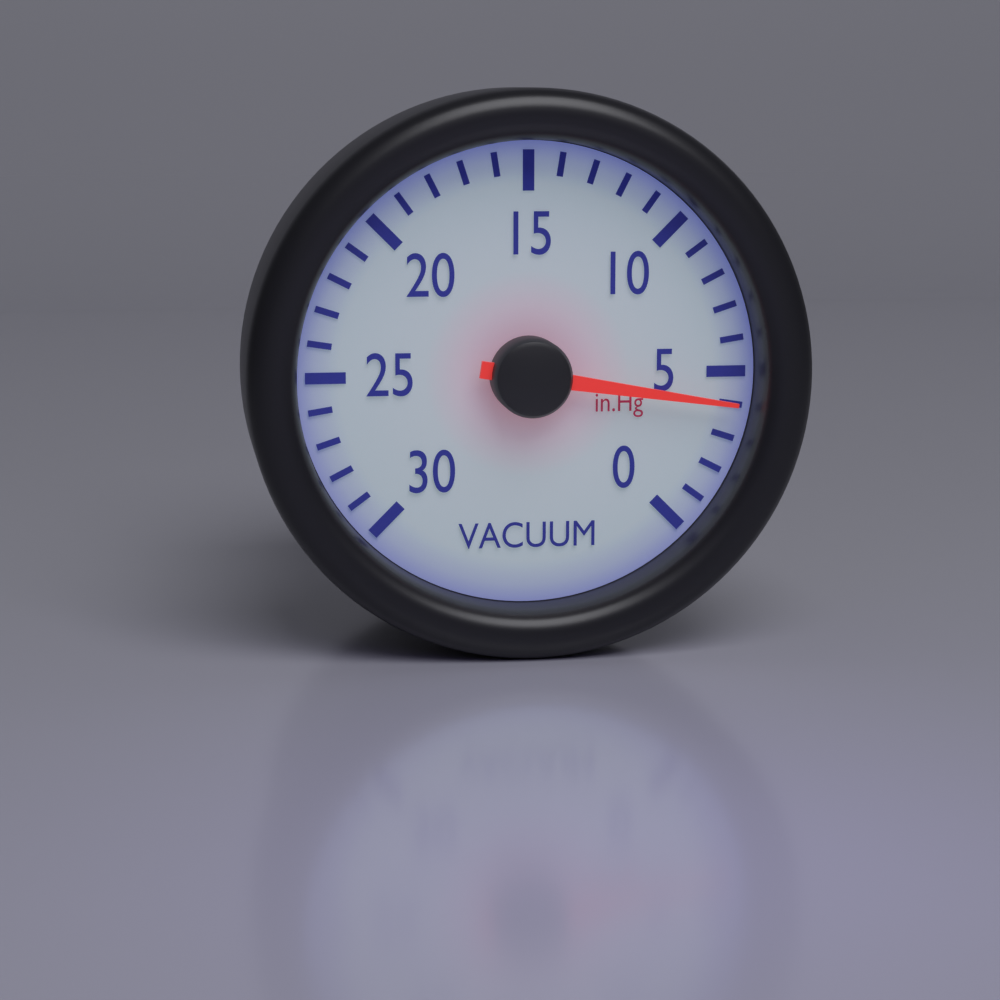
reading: 4 inHg
